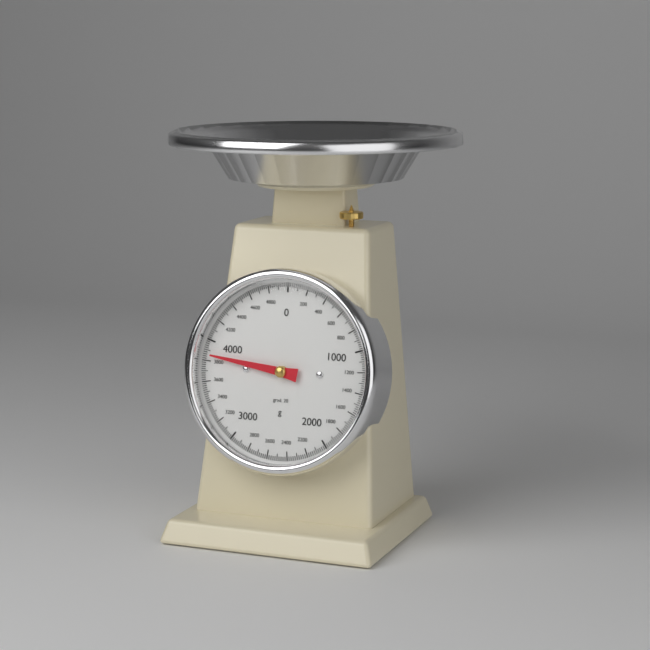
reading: 3860 g
